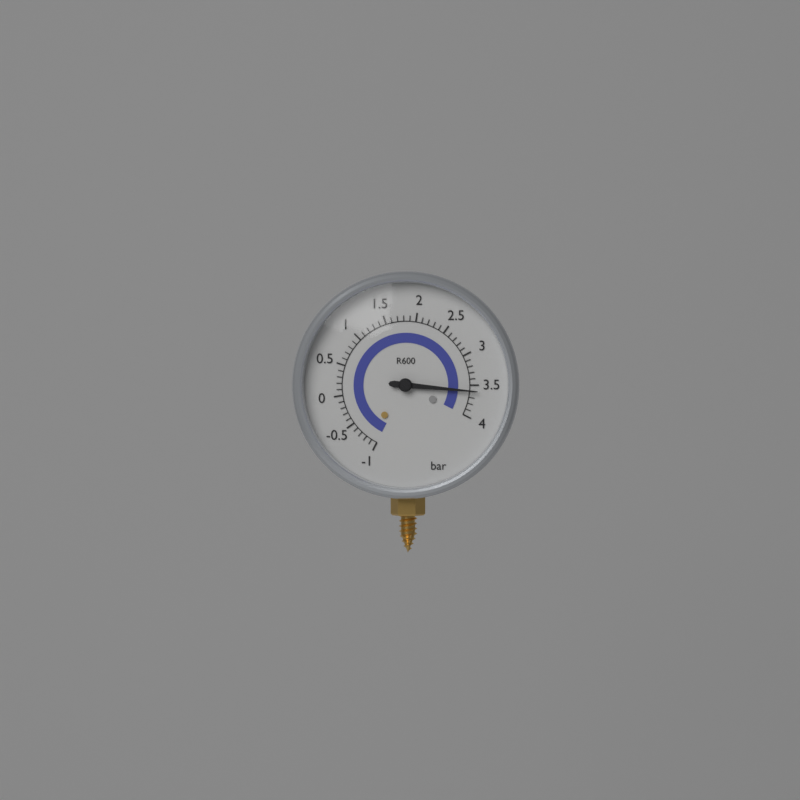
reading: 3.6 bar
